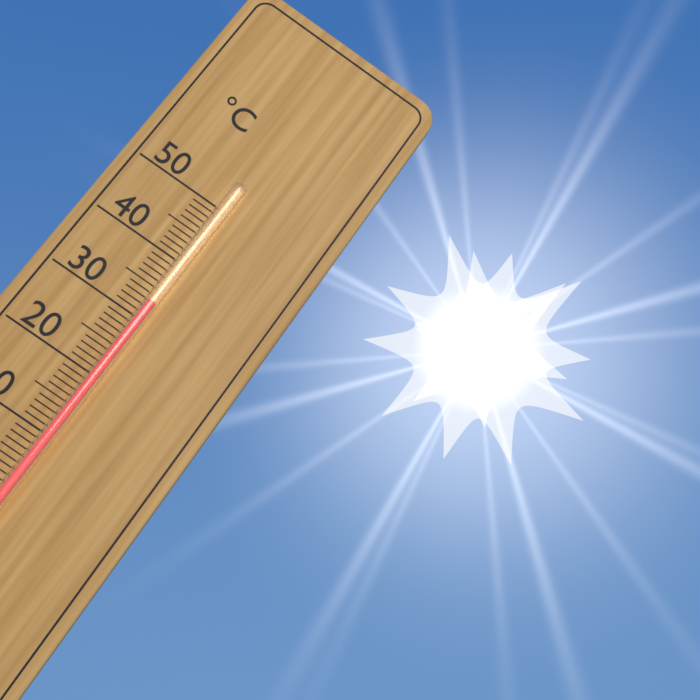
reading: 33 °C
